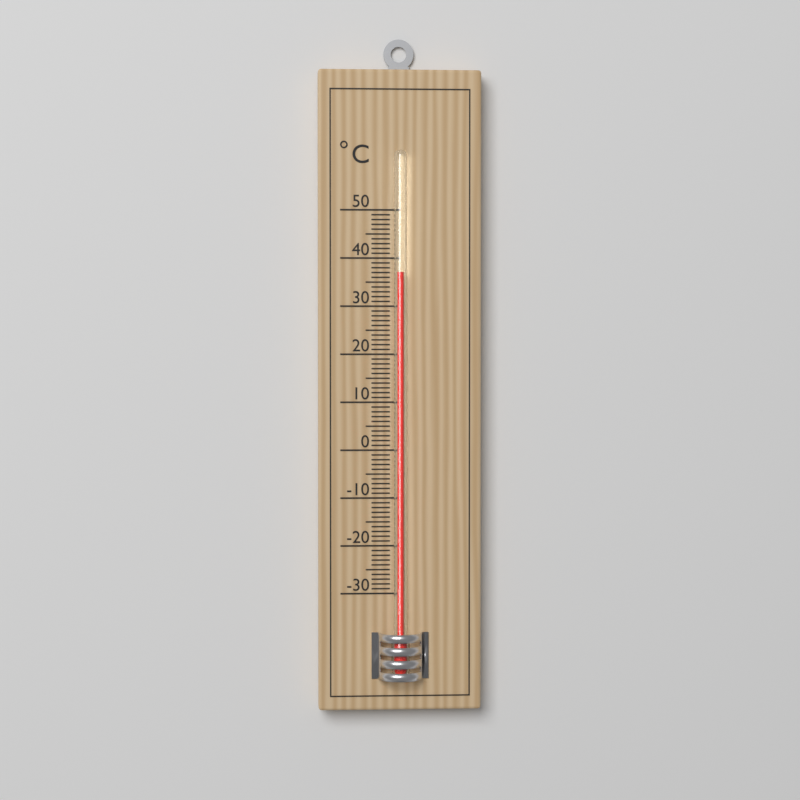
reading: 37 °C
